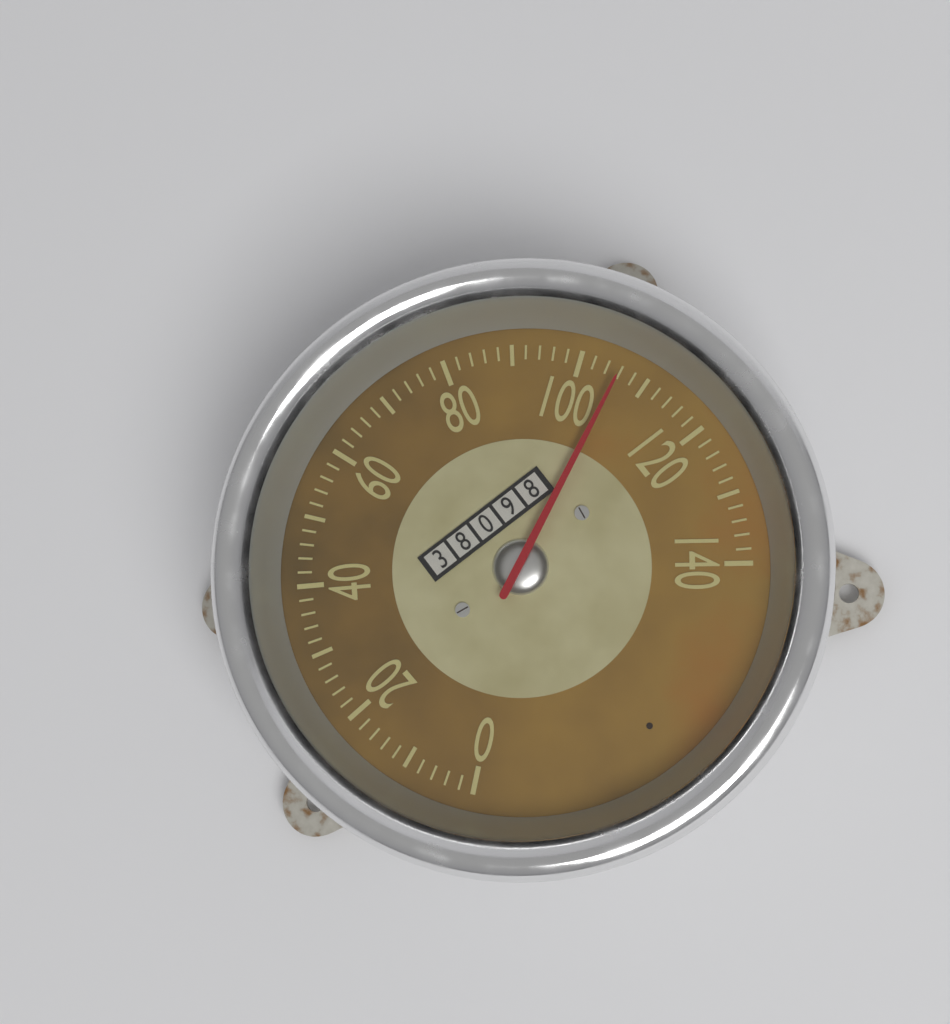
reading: 106 (no unit)
